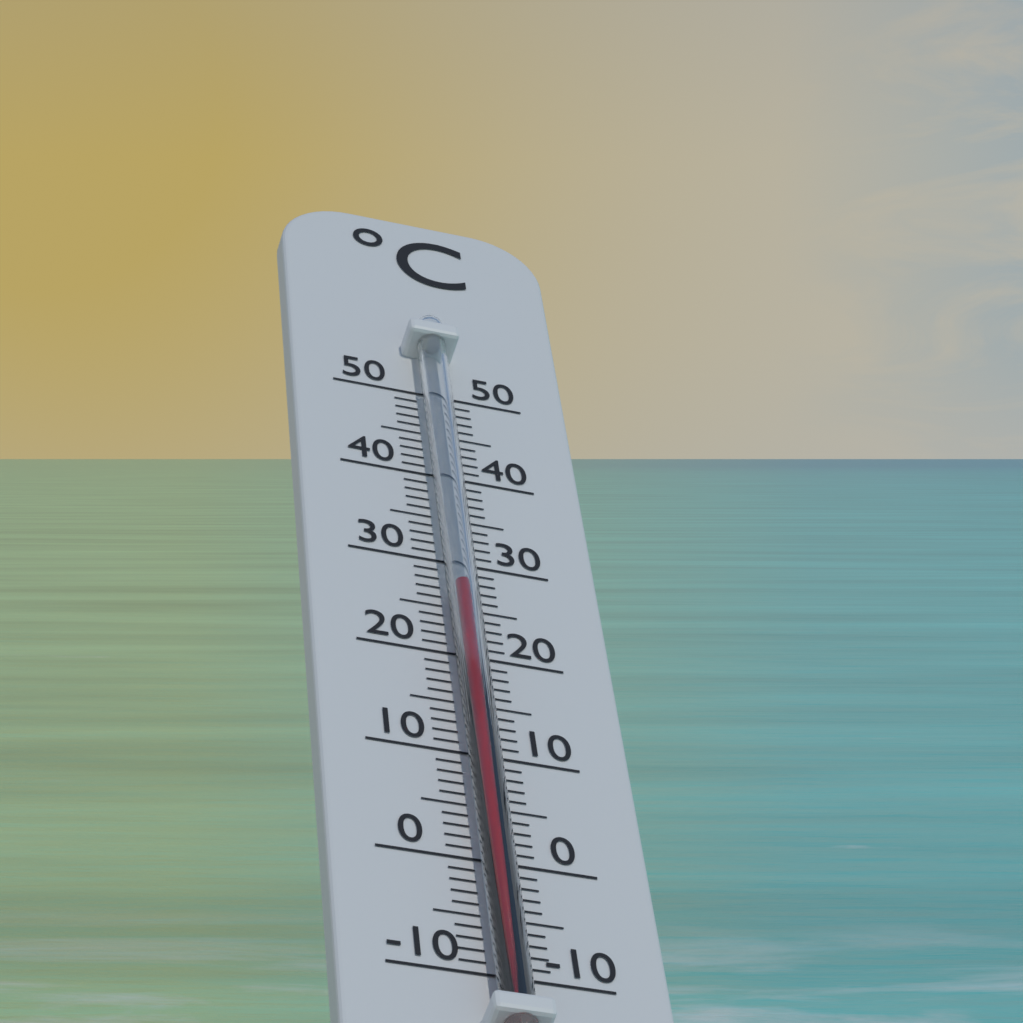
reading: 26 °C
